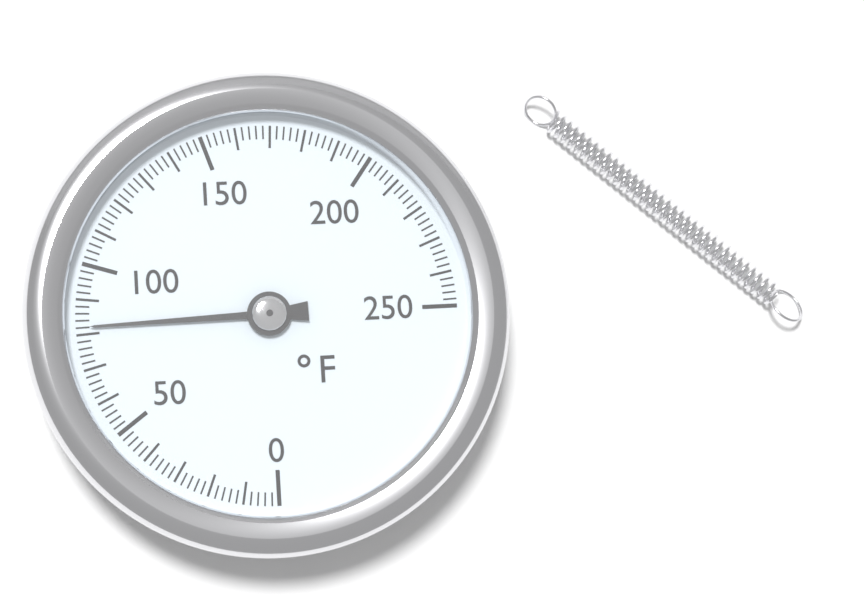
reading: 82 °F
